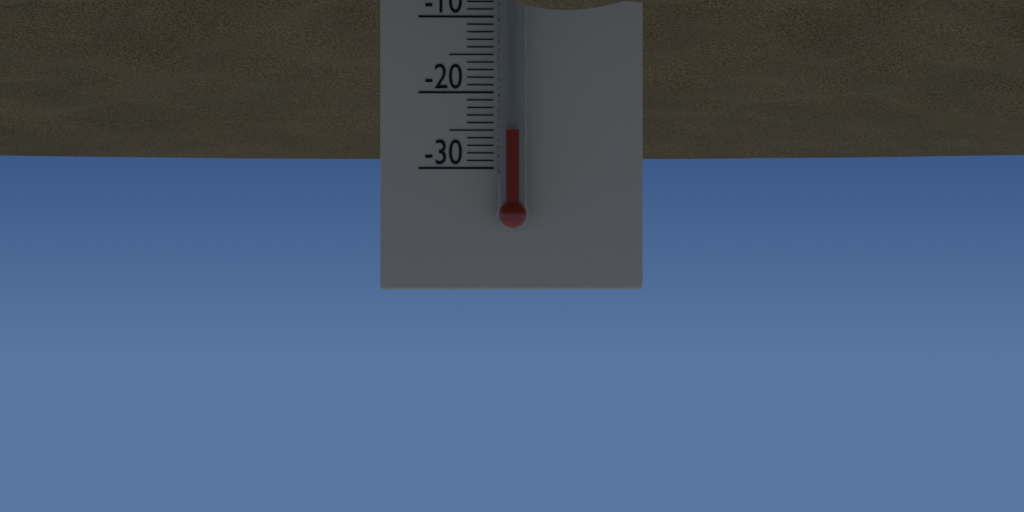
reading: -25 °C
